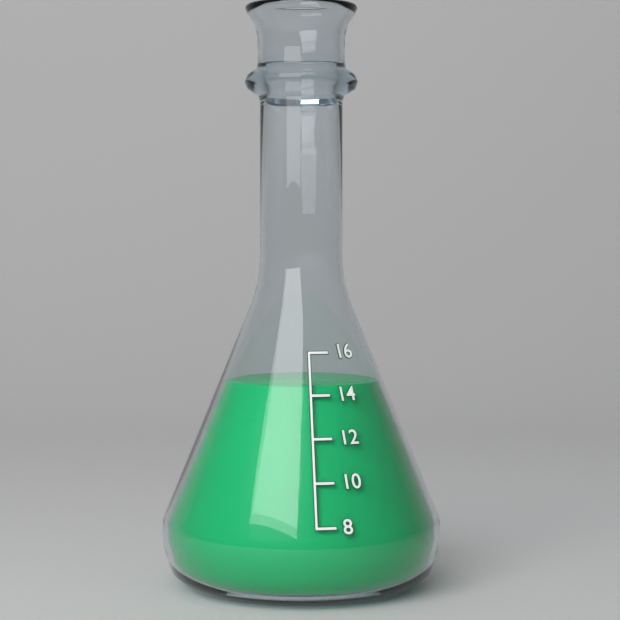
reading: 14.4 (no unit)
